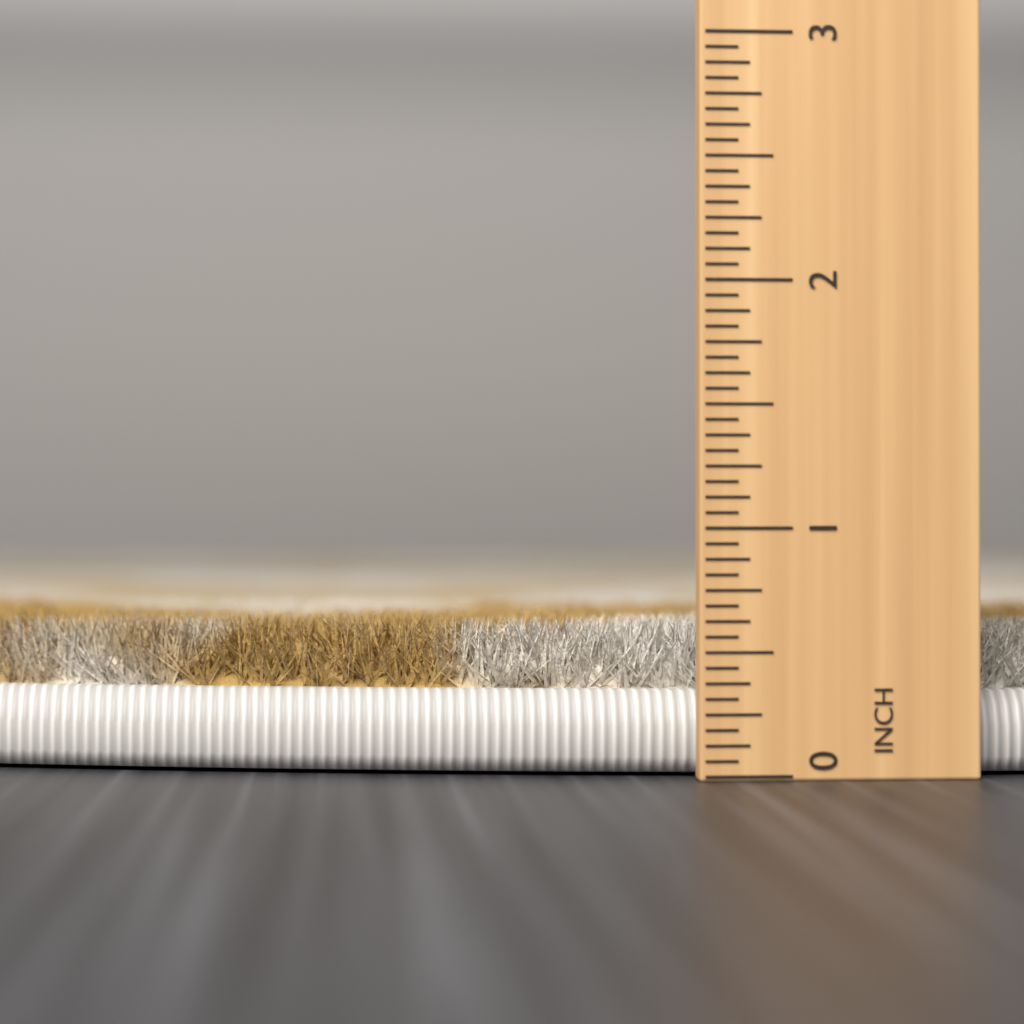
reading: 0.6250 in
